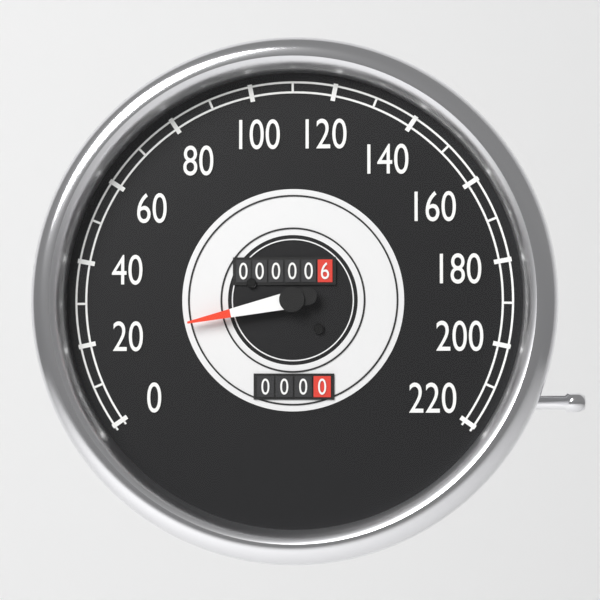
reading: 20 (no unit)
